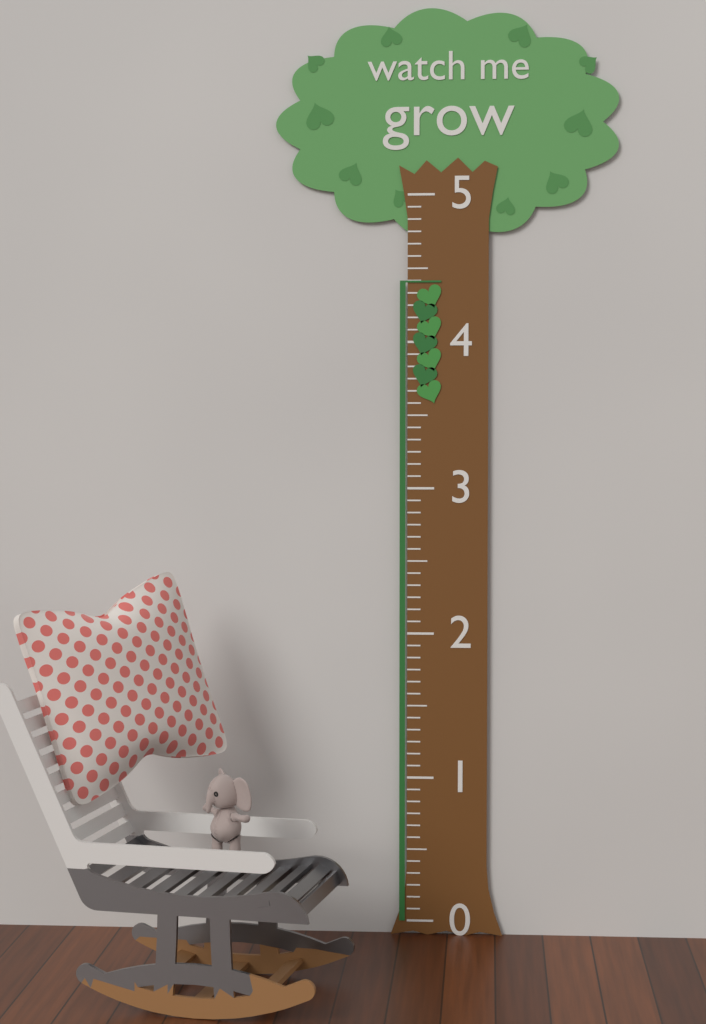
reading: 4.416666 (no unit)
